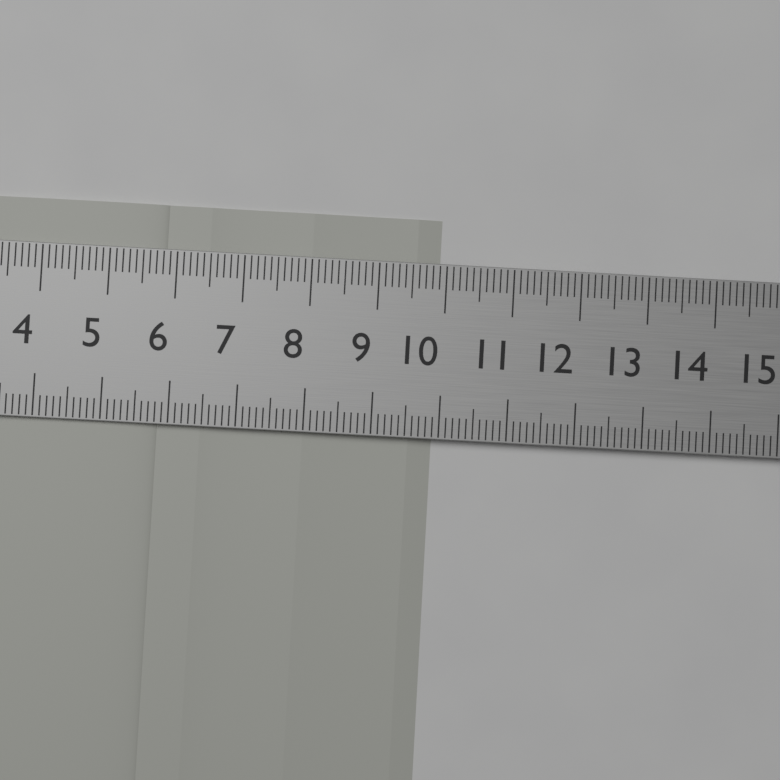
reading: 9.9 cm
